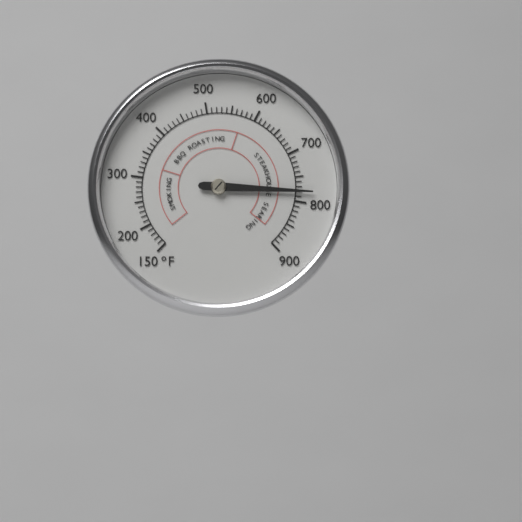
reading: 780 °F
